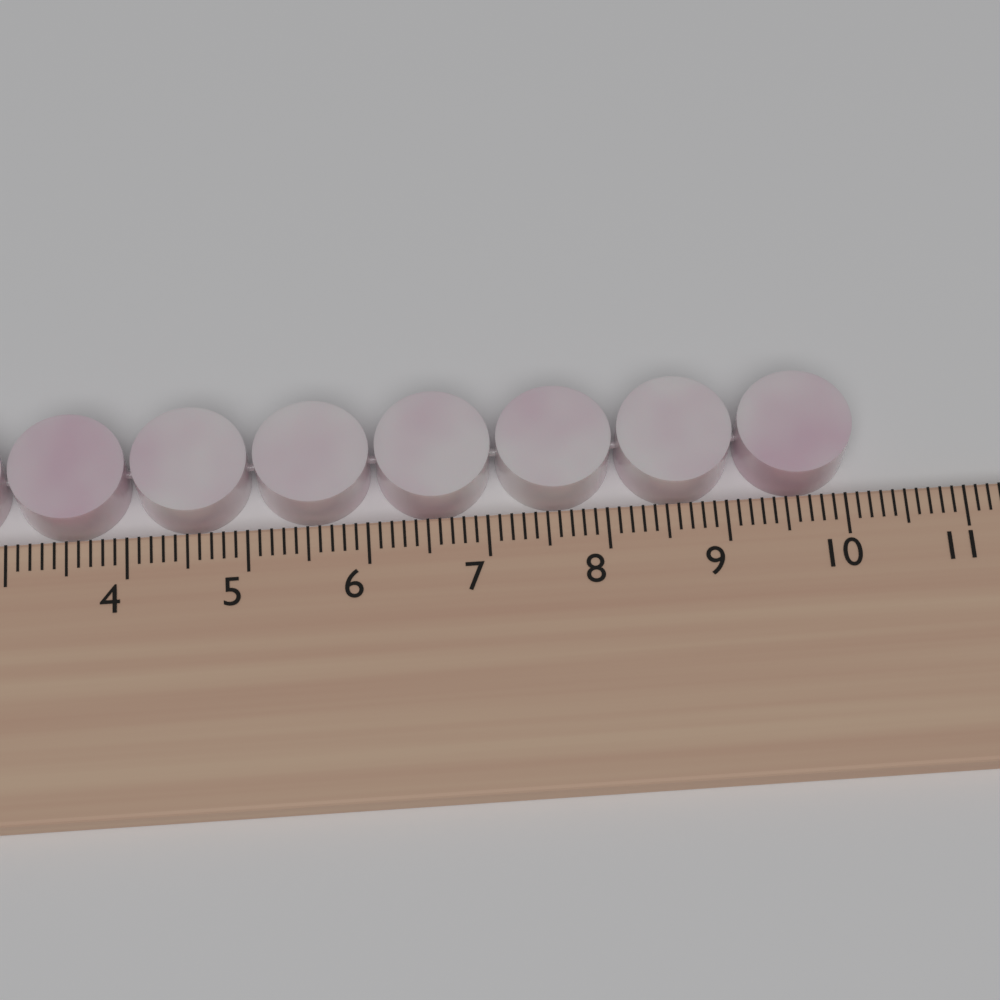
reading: 10.1 cm
